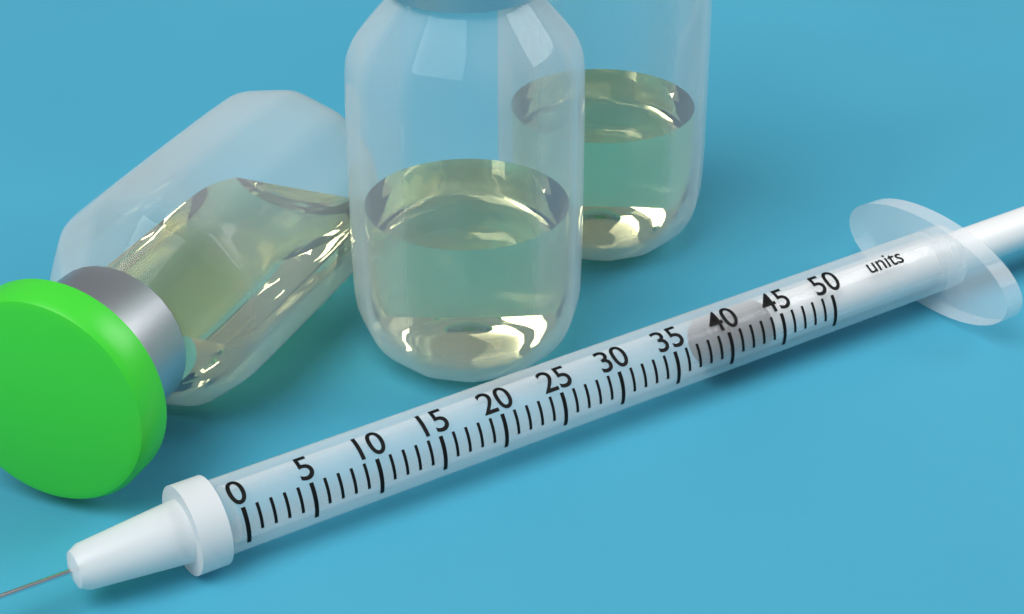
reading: 39 units
